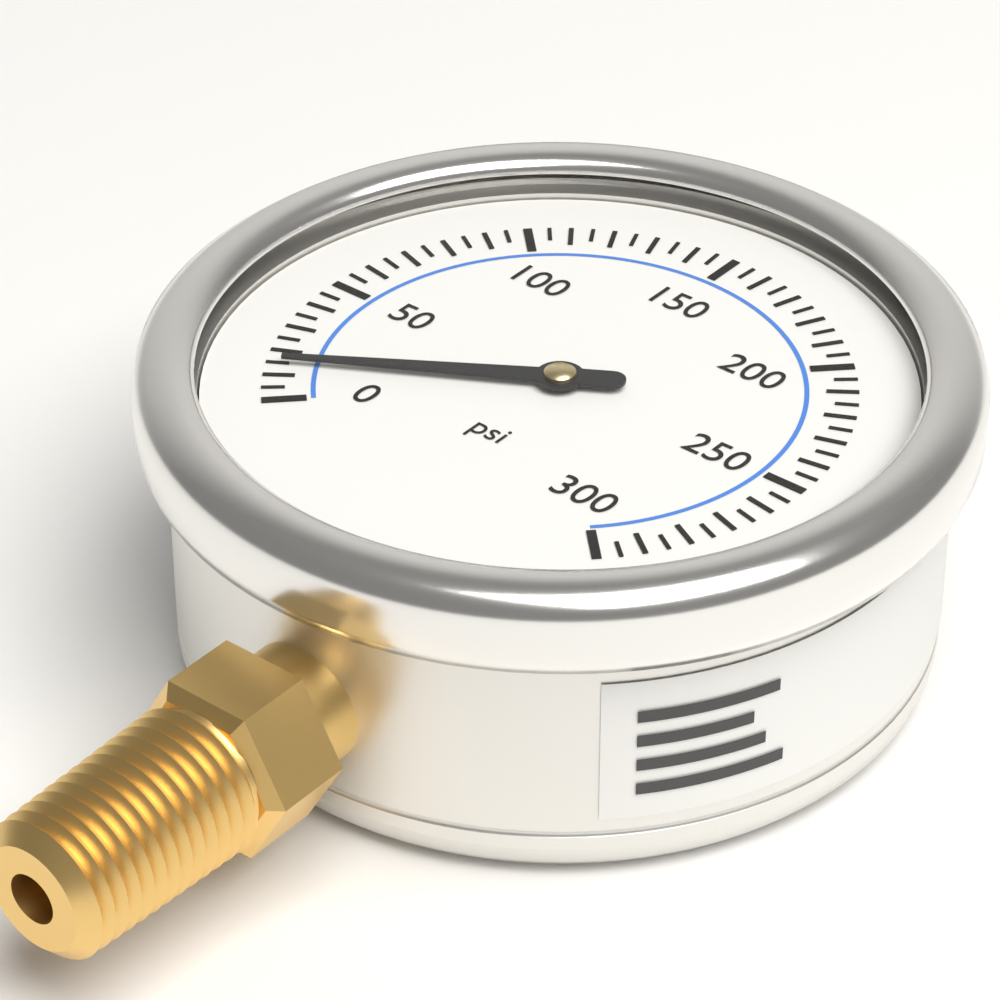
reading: 15 psi
